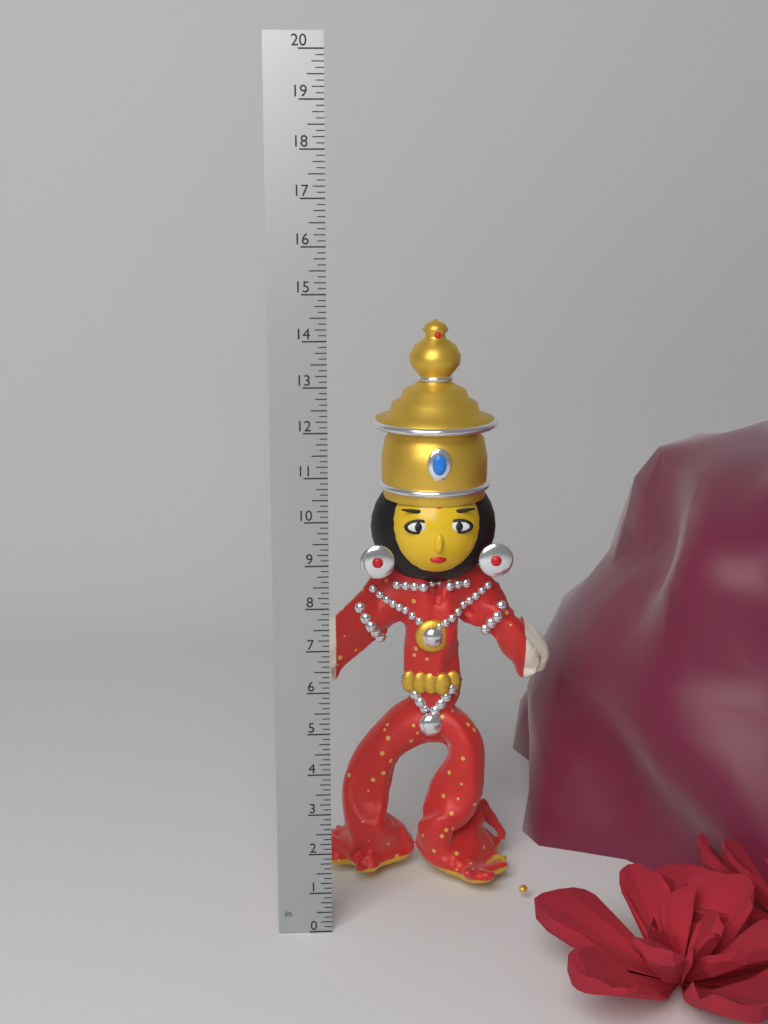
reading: 14.125 in
